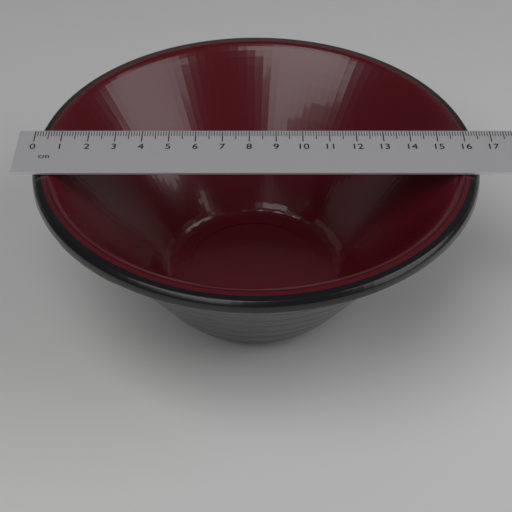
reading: 16.5 cm
